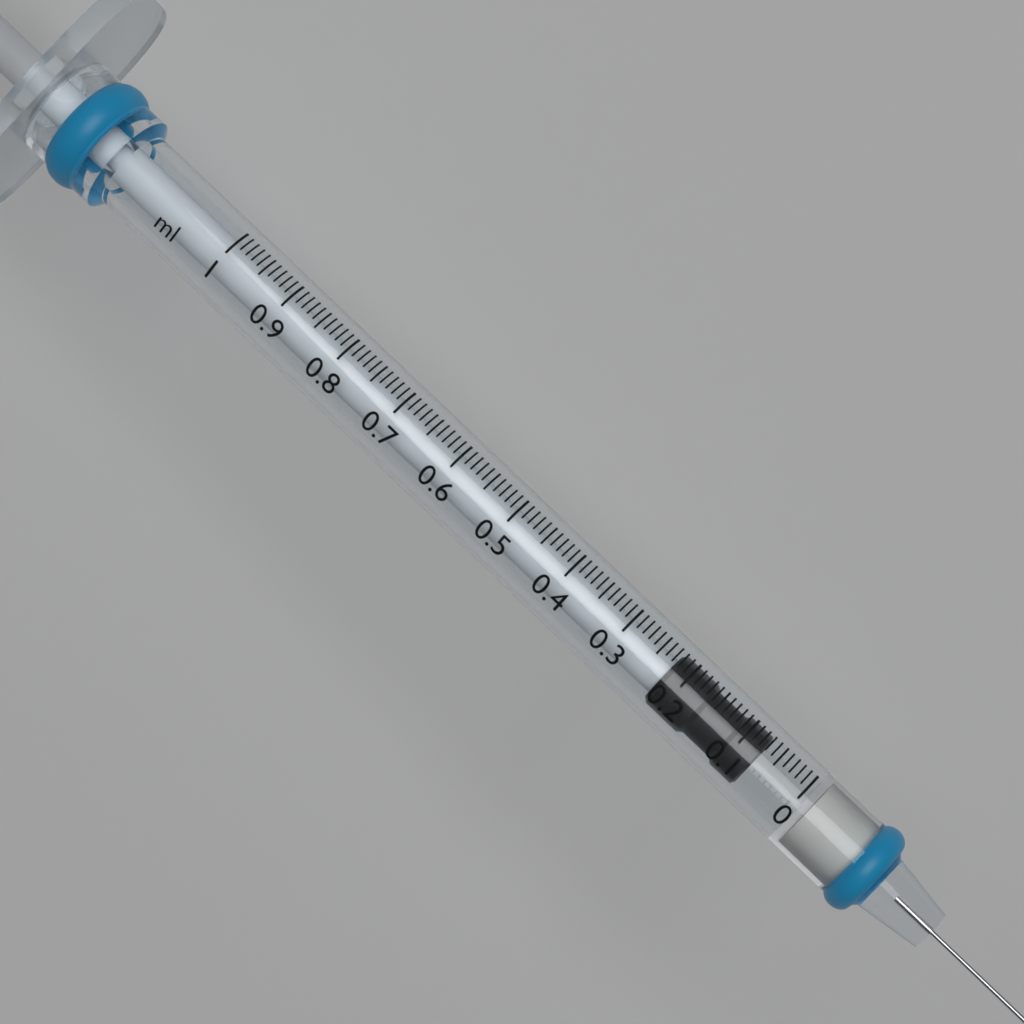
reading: 0.07 ml
